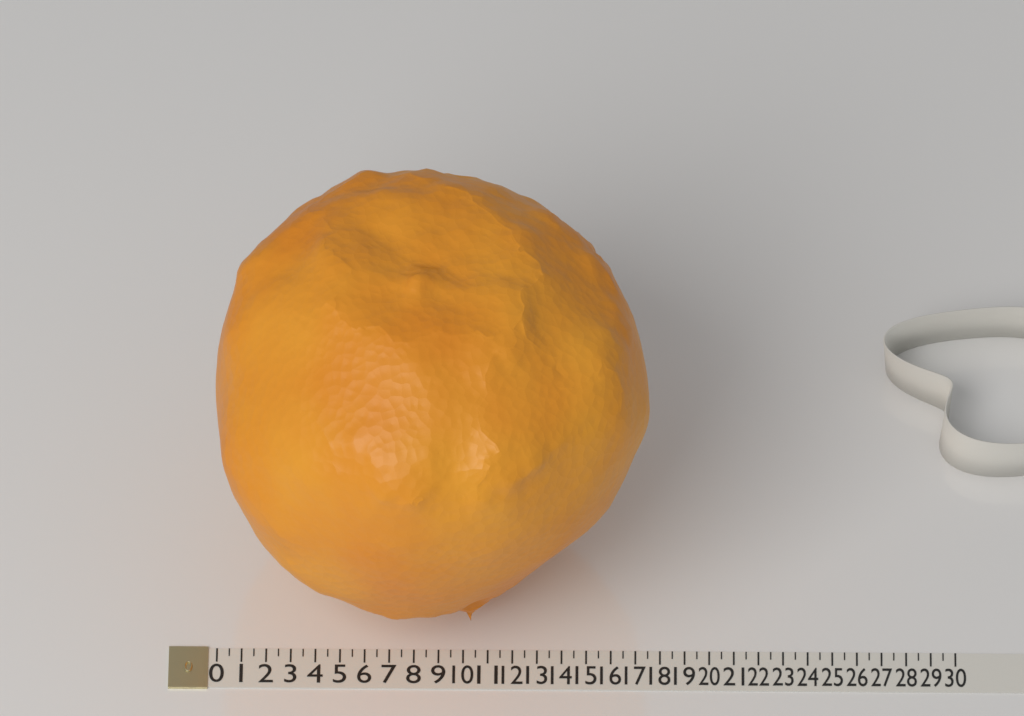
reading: 17.5 (no unit)
